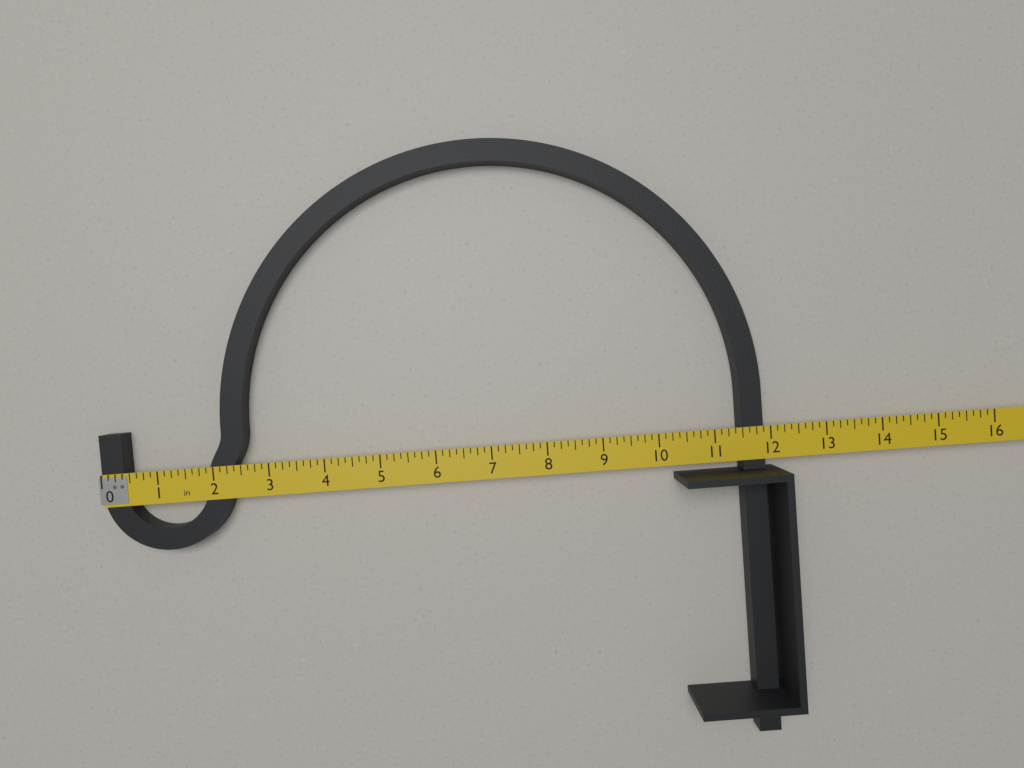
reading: 11.875 in
